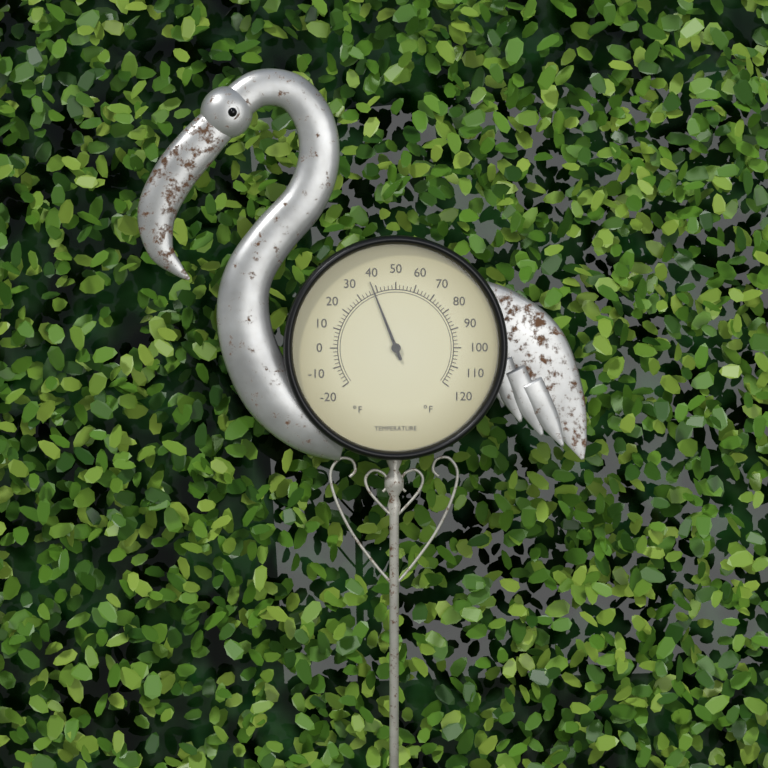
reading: 38 °F
